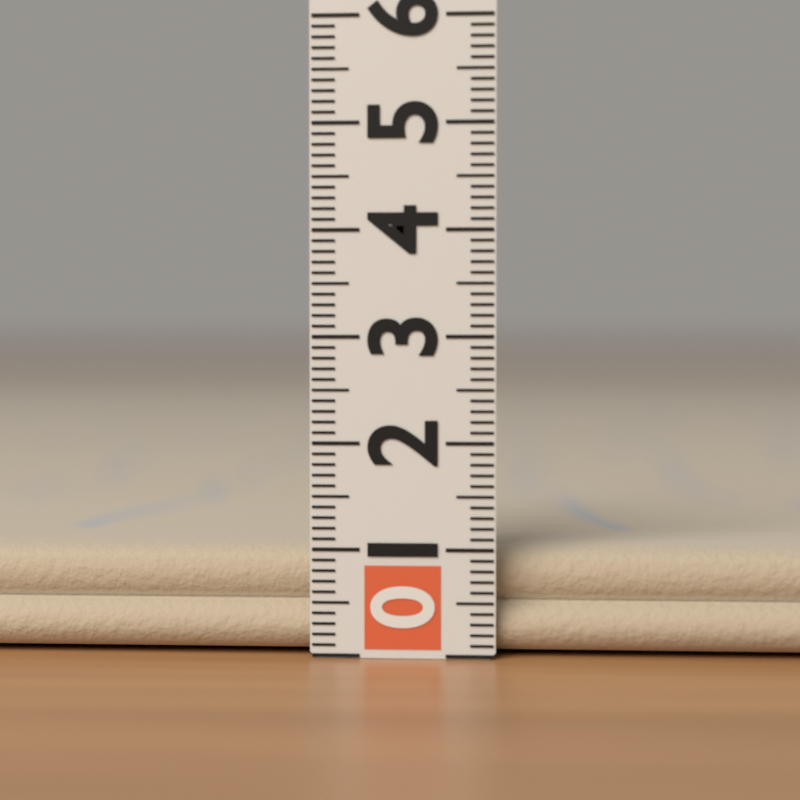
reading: 1.0 (no unit)
